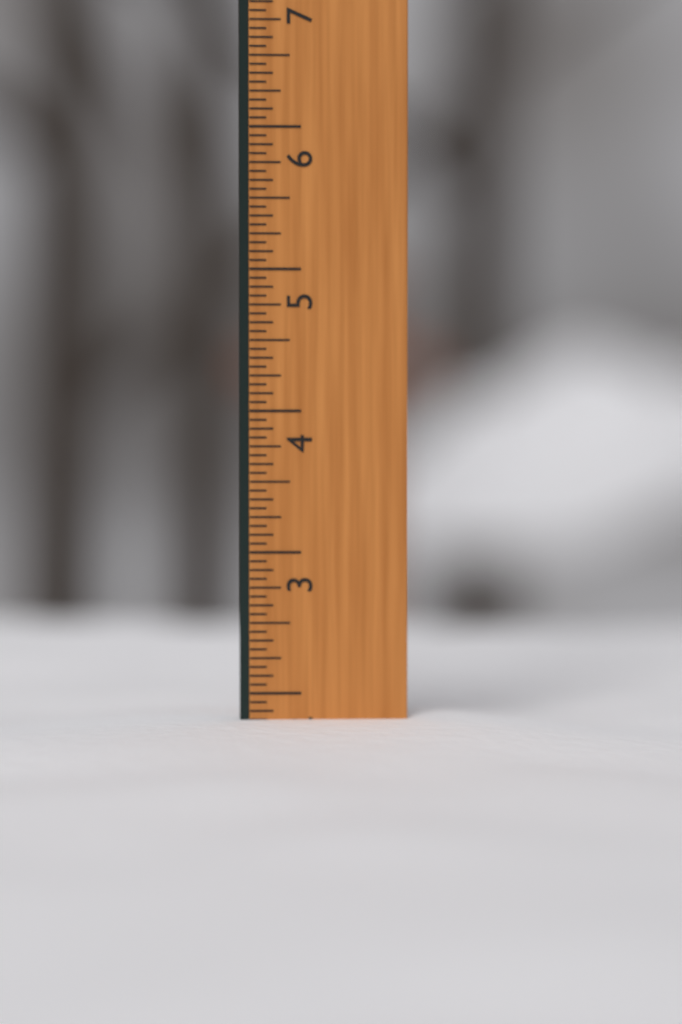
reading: 1.8125 in
